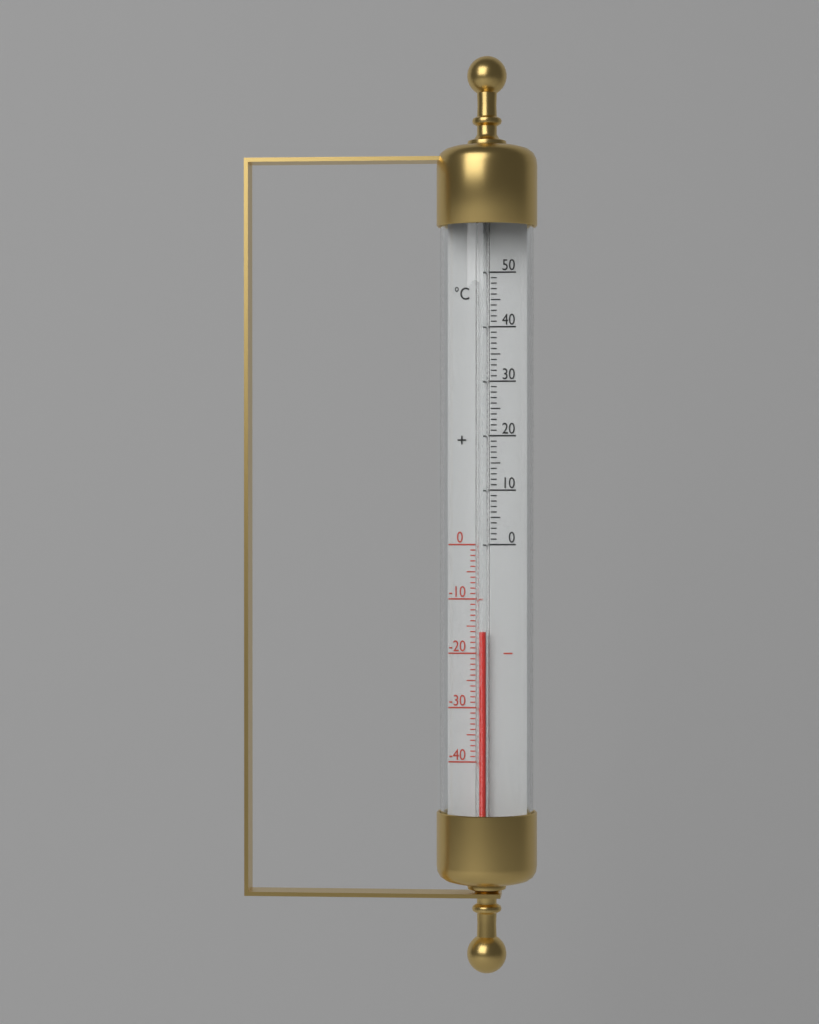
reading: -16 °C
